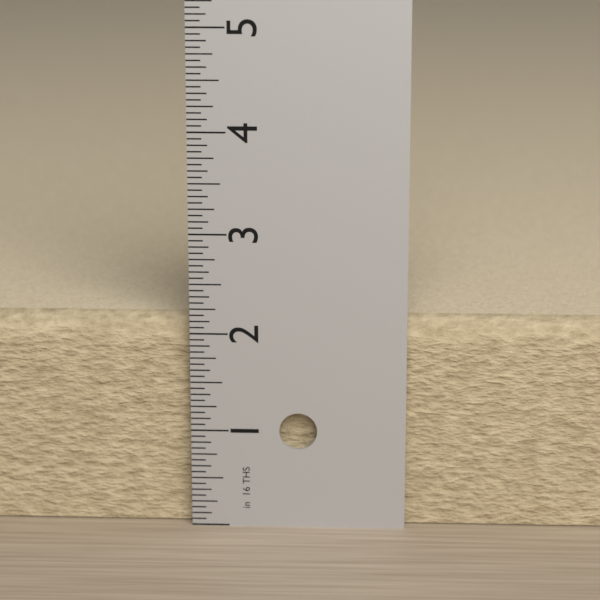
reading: 2.1250 in
